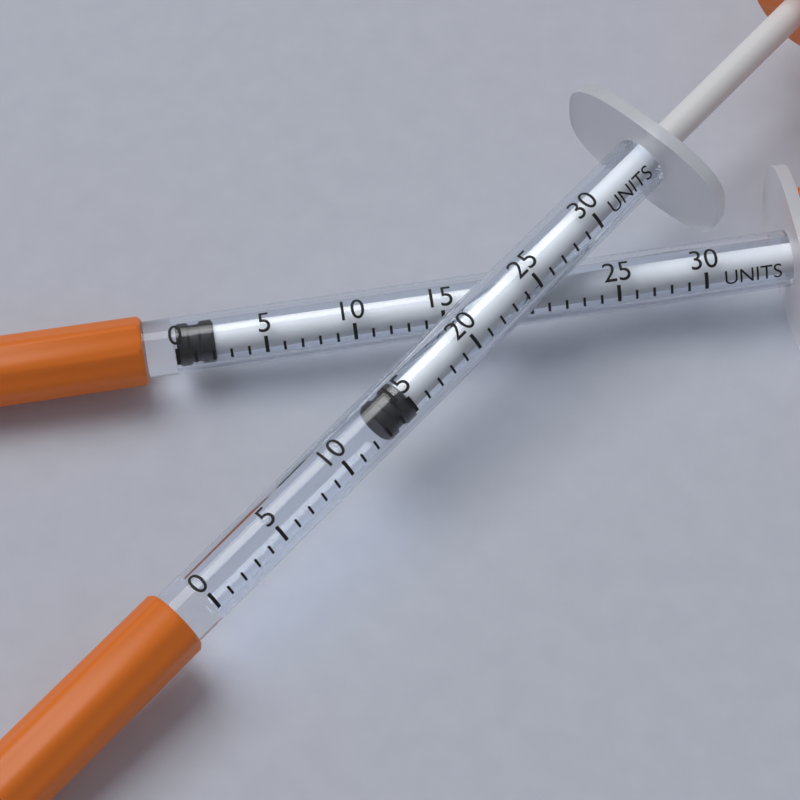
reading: 13 units
